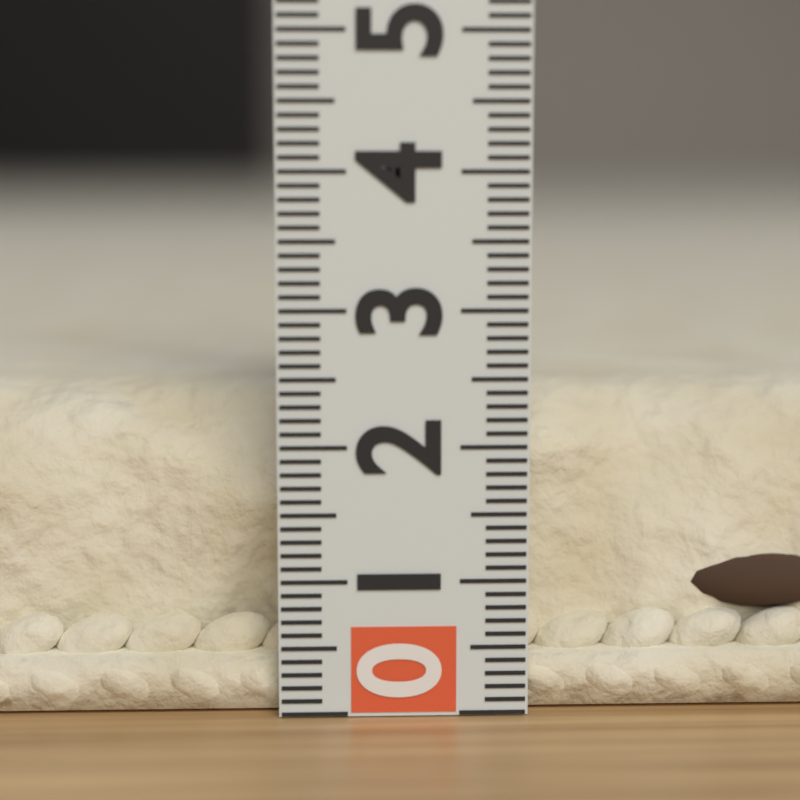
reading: 2.4 (no unit)
